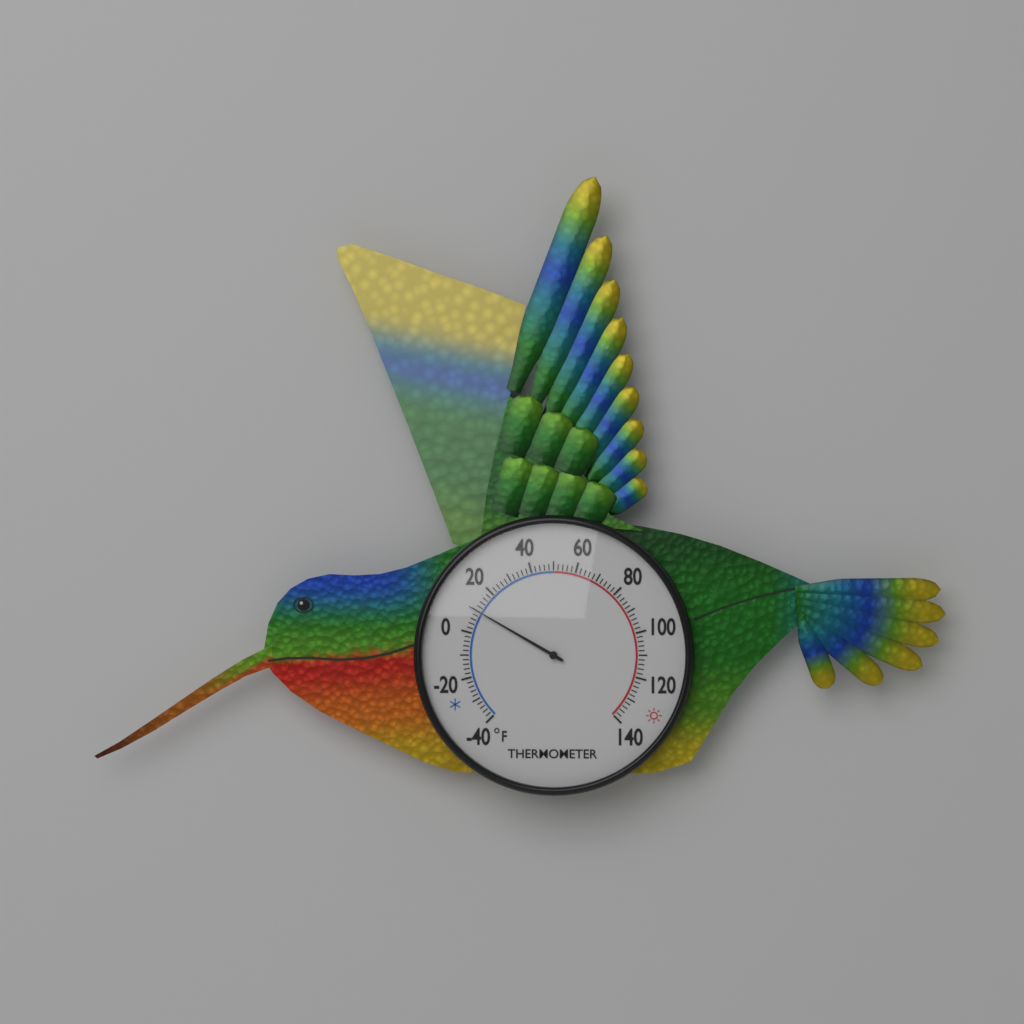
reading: 10 °F
